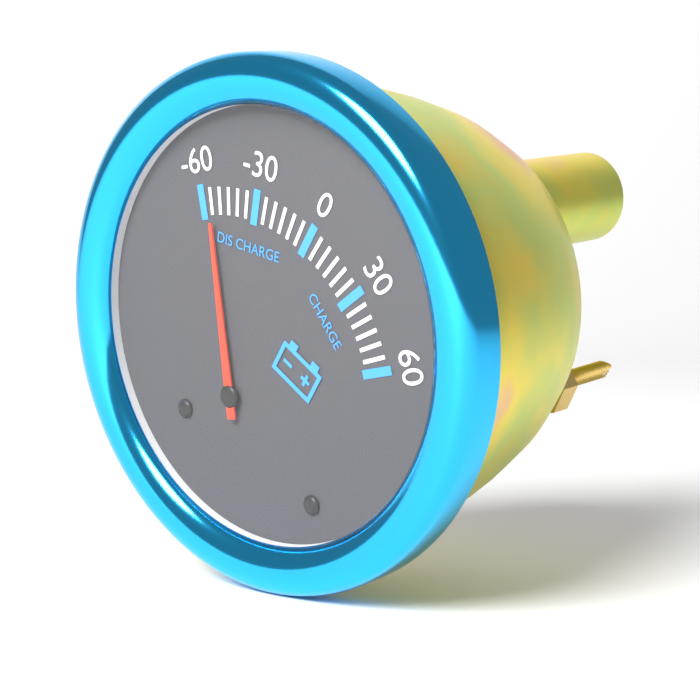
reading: -55 (no unit)
